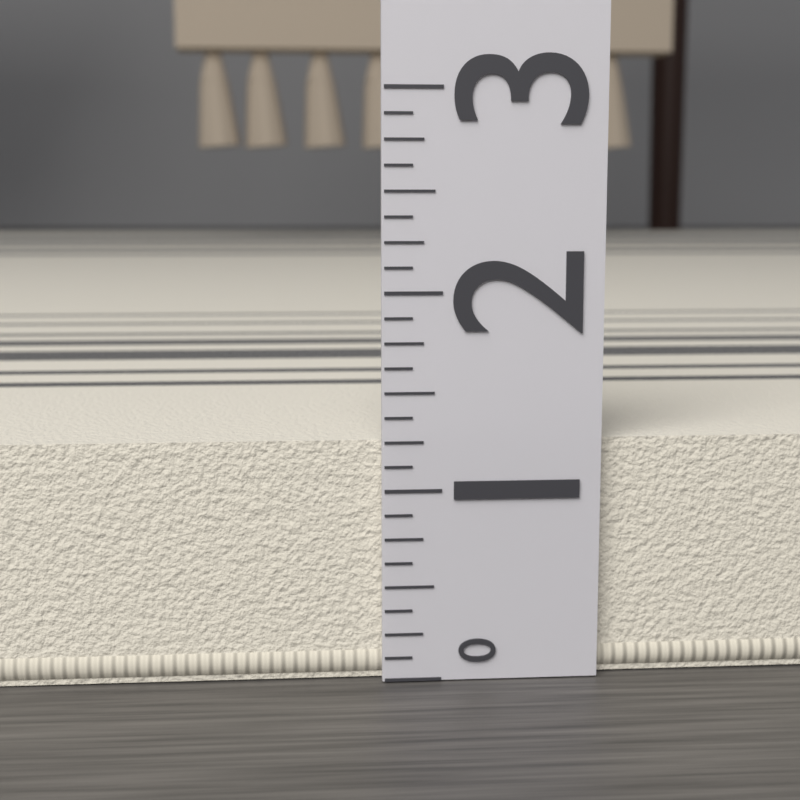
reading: 1.250 (no unit)
